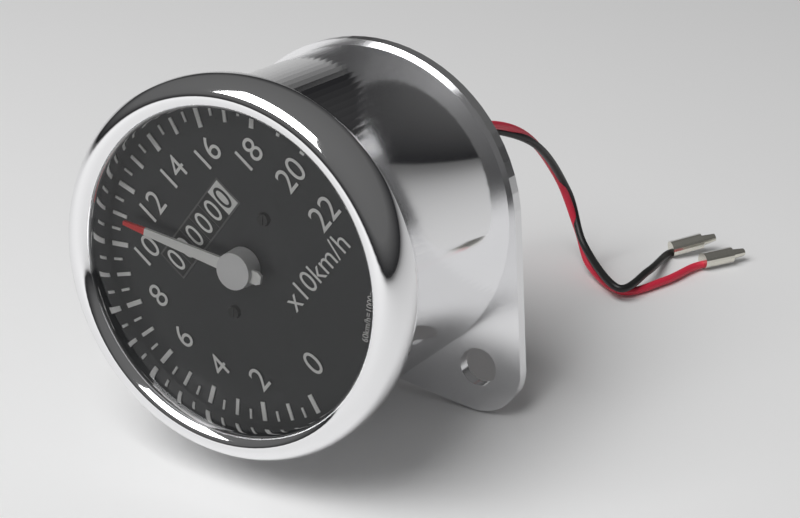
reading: 110 km/h
